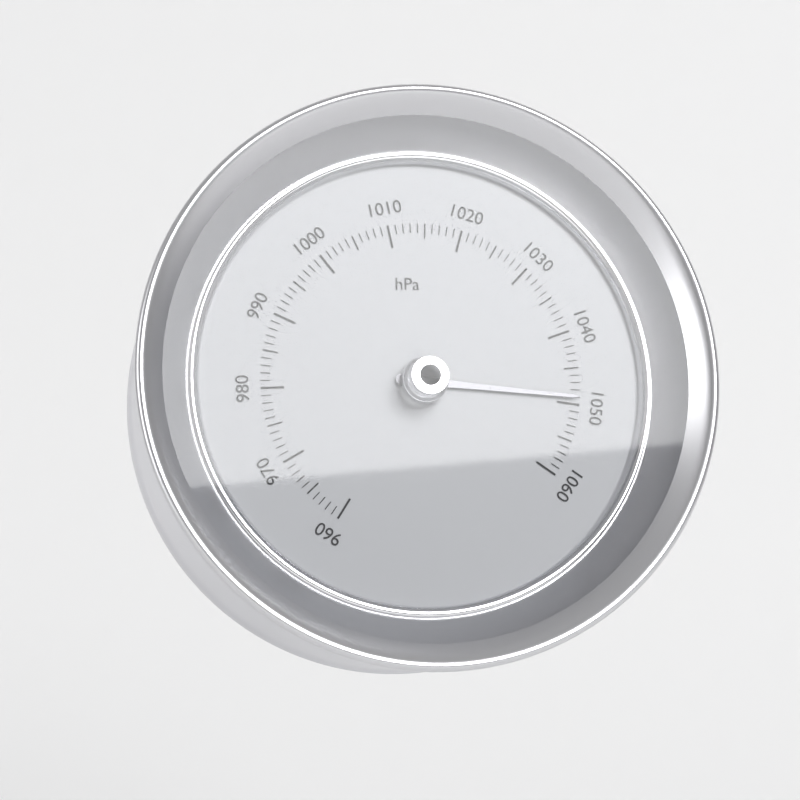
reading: 1049 hPa
